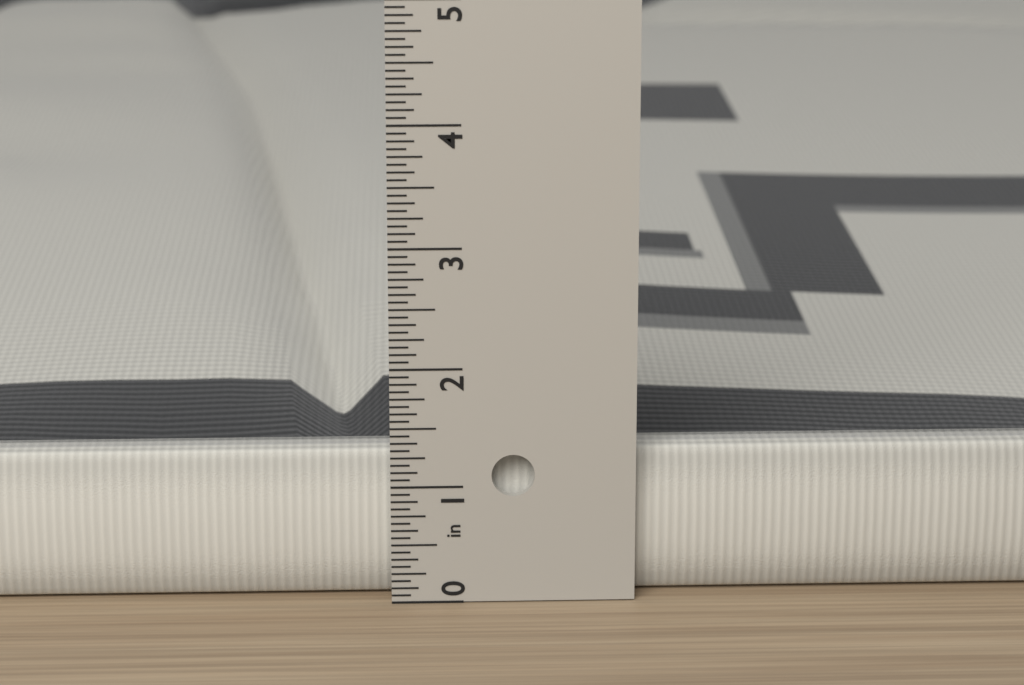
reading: 1.2500 in
